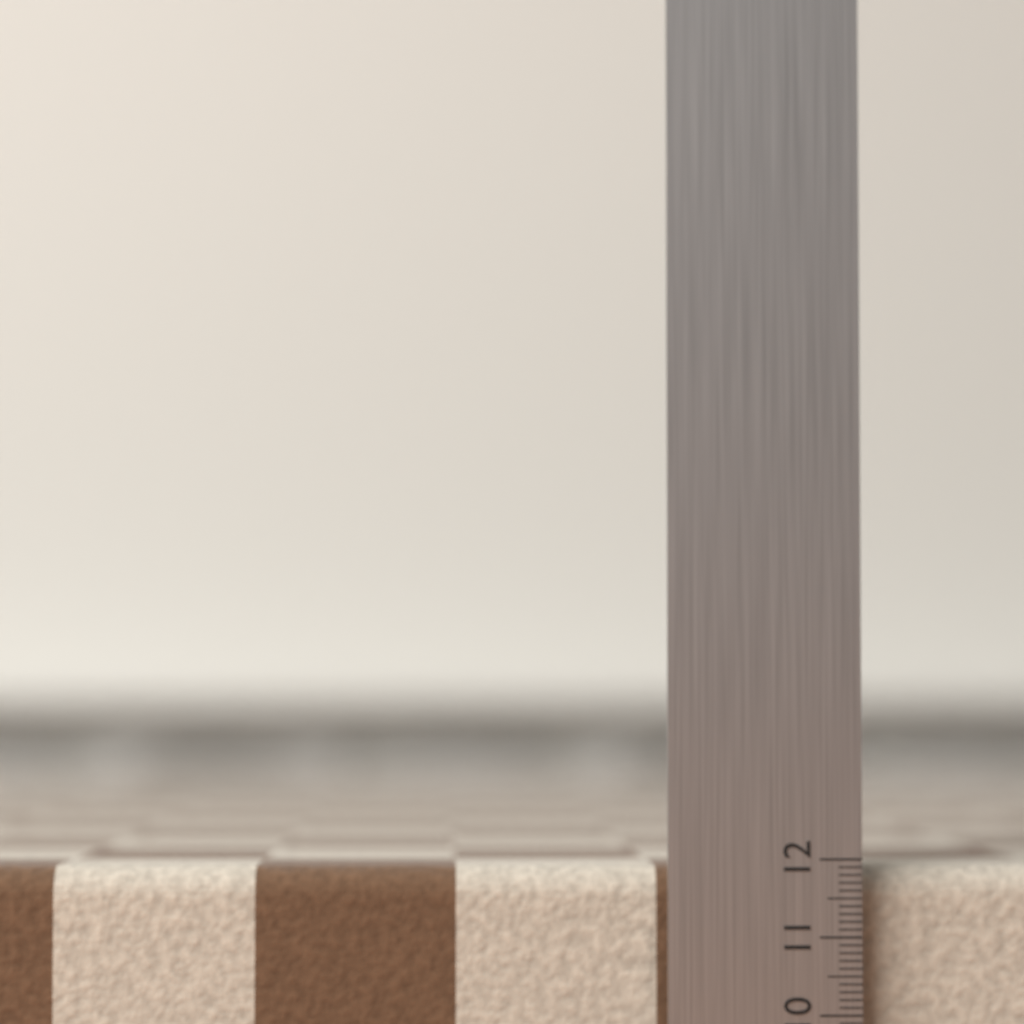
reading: 11.9 (no unit)
